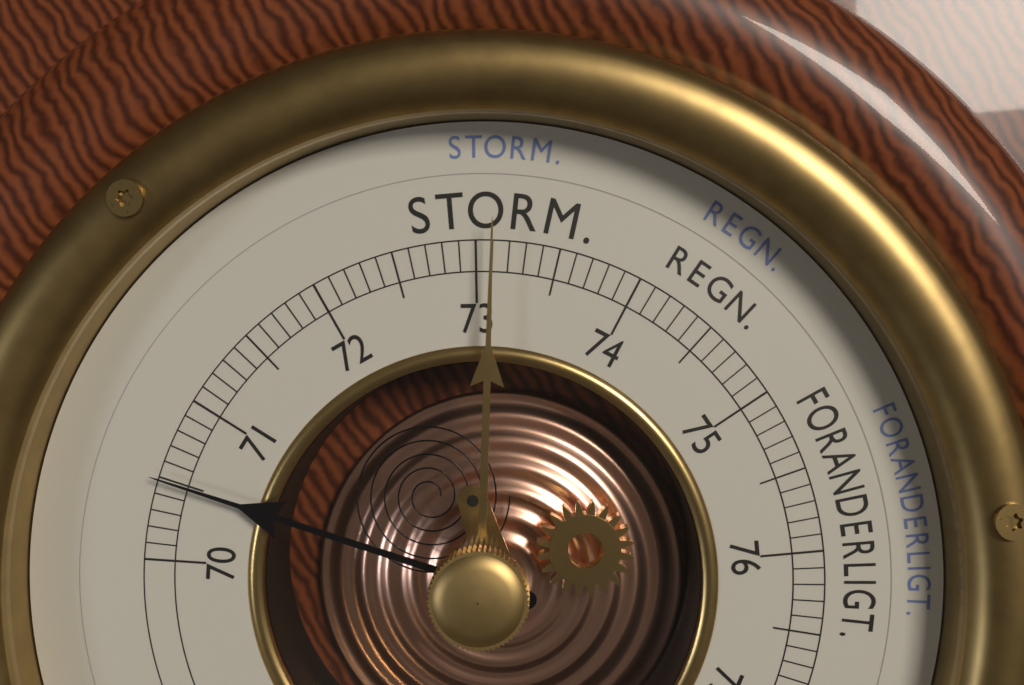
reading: 70.5 cm
